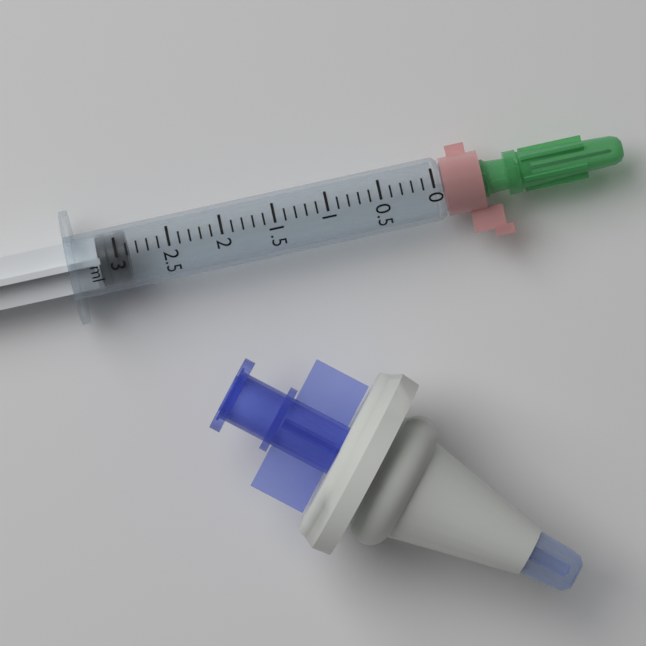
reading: 2.9 ml
